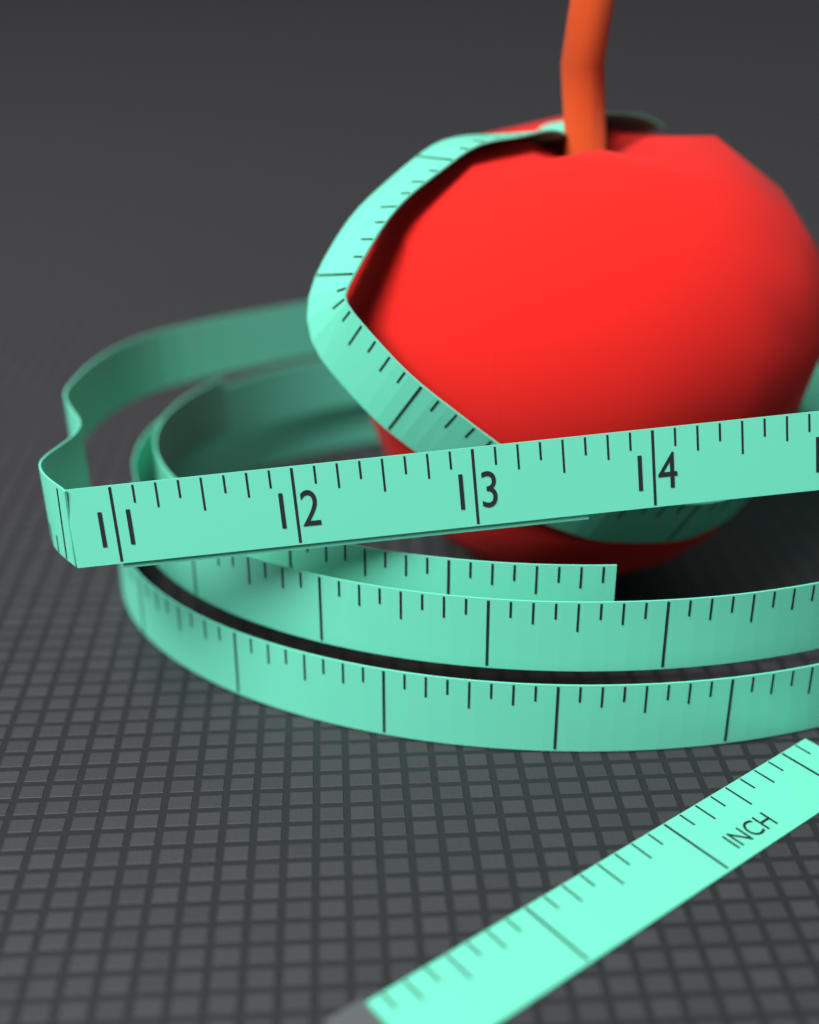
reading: 13.625 in
